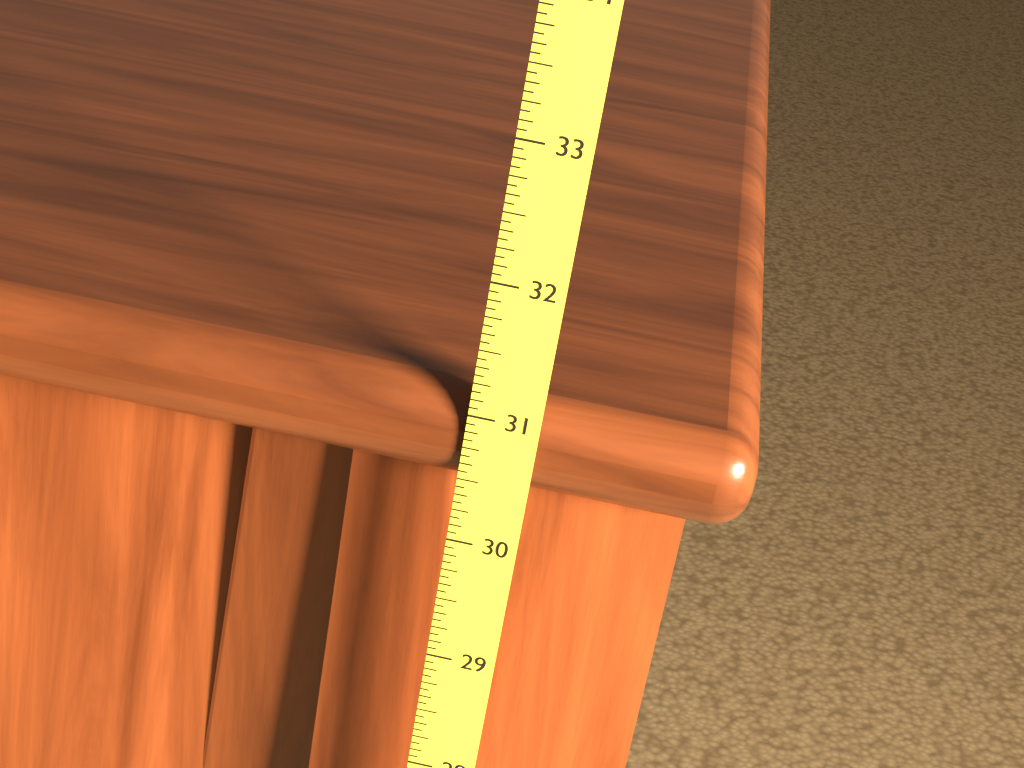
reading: 31.1250 (no unit)
